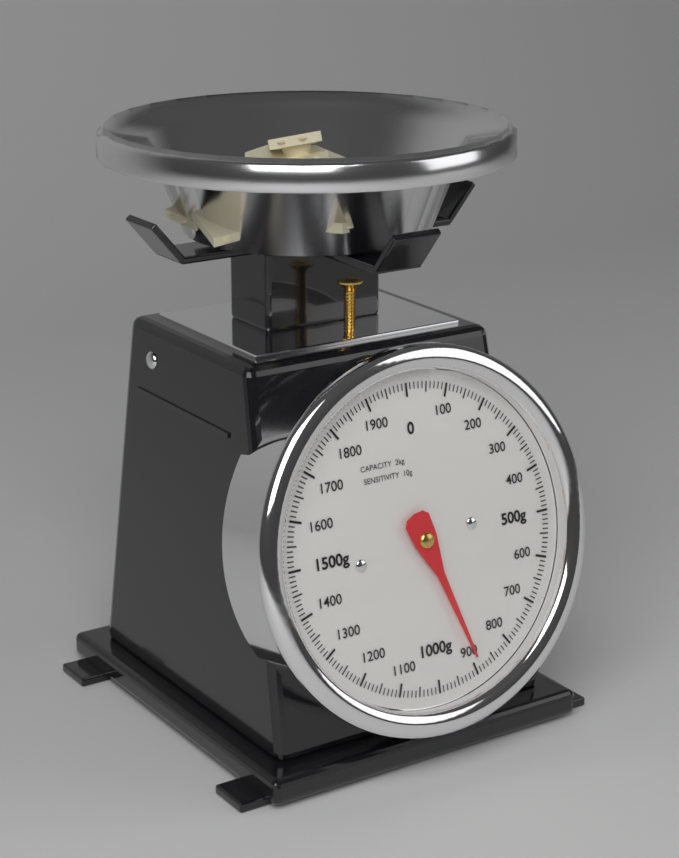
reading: 890 g
